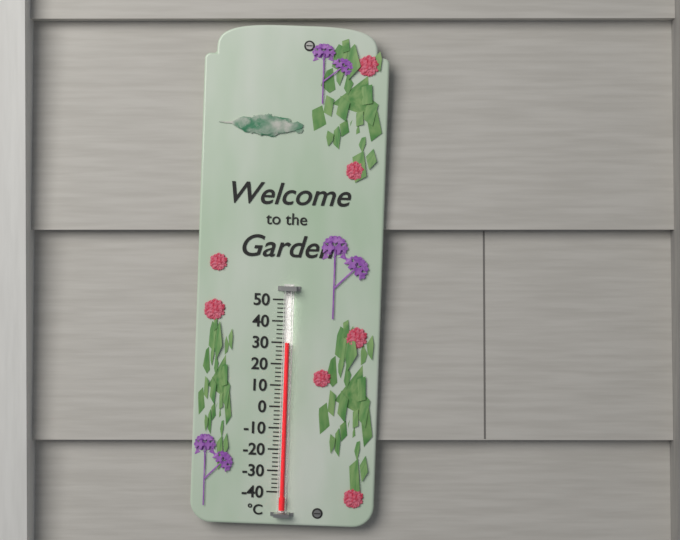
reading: 30 °C
